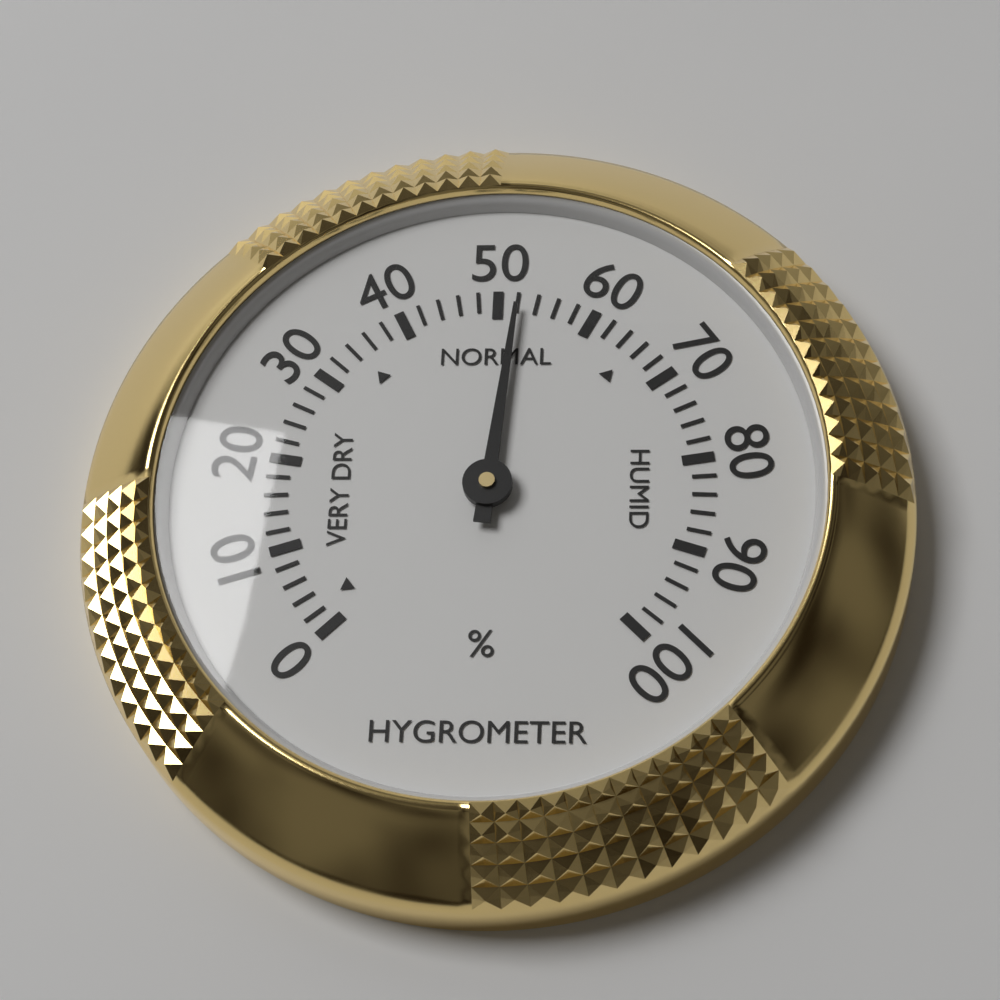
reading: 52 %
